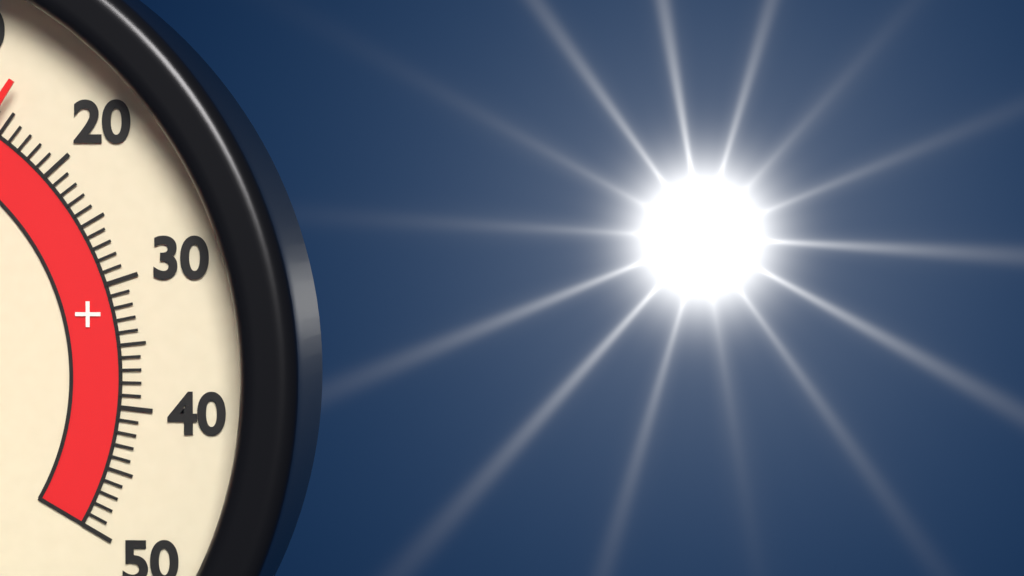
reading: 14 °C
